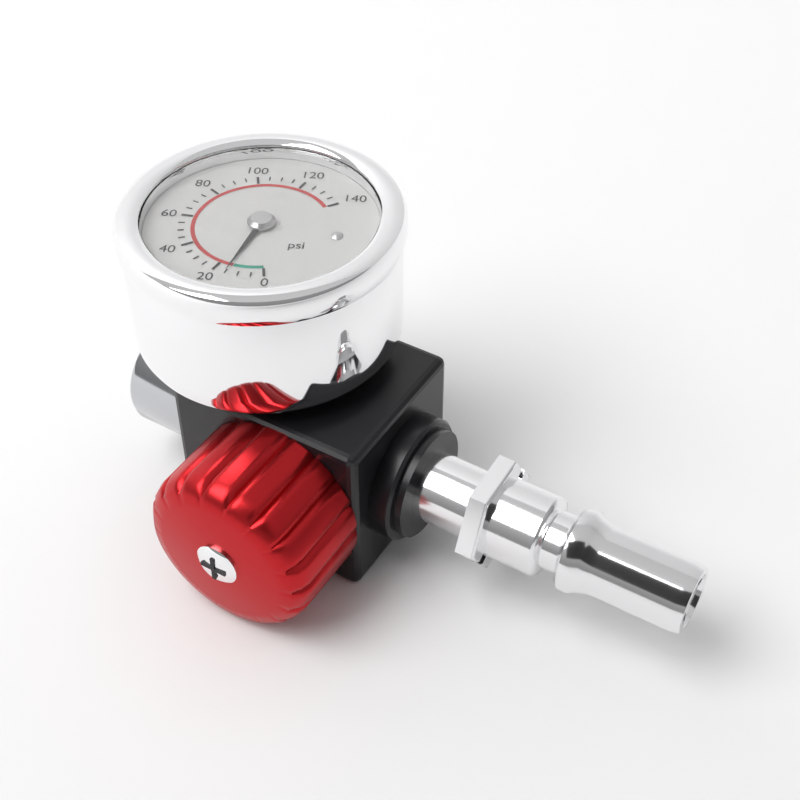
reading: 15 psi
